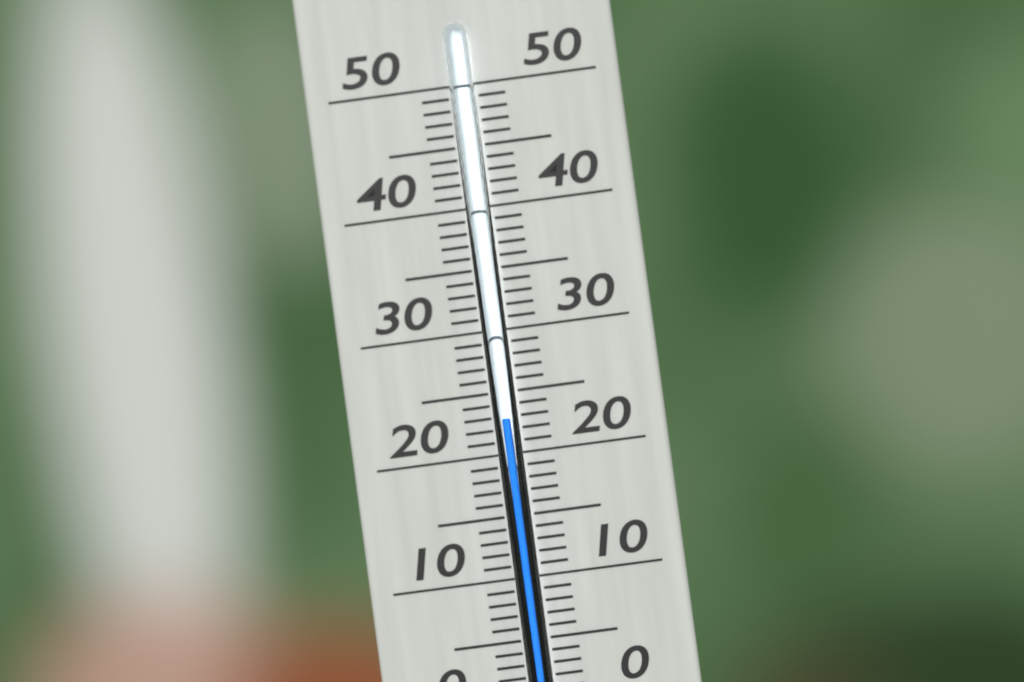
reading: 23 °C
